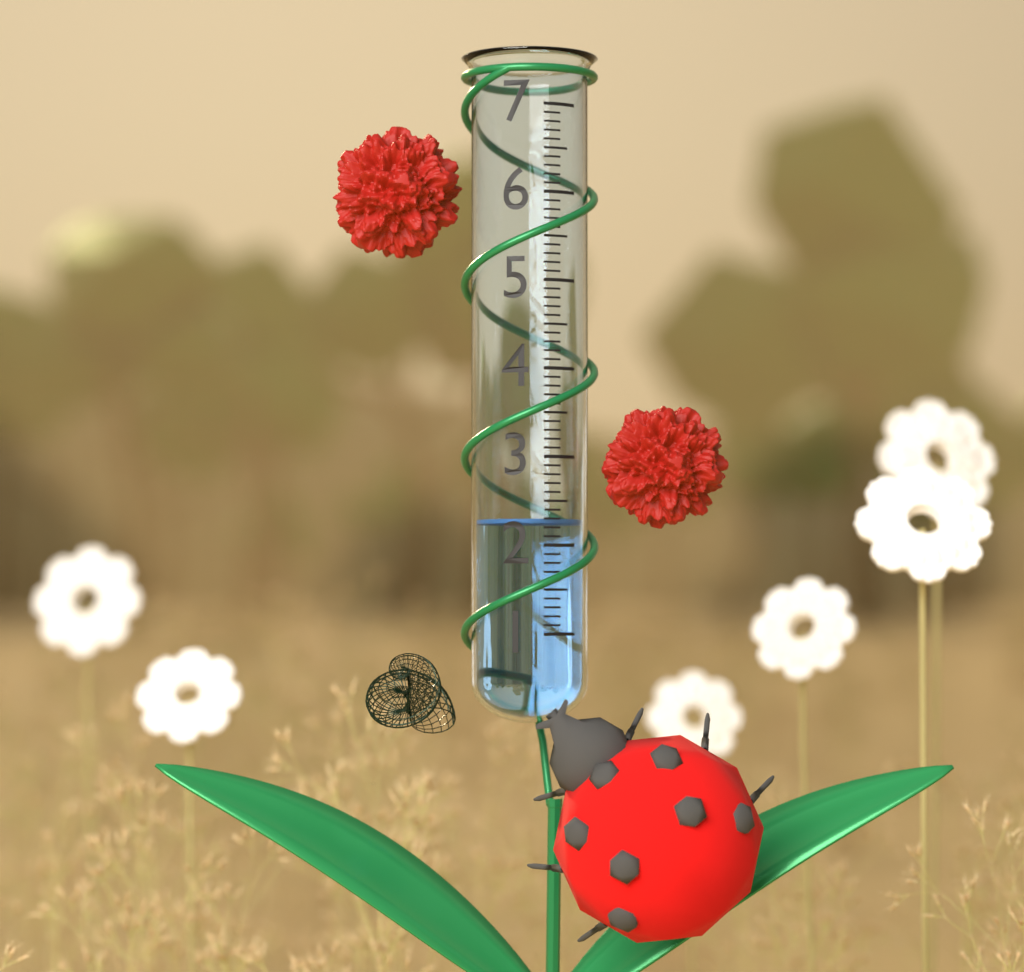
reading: 2.3 (no unit)
